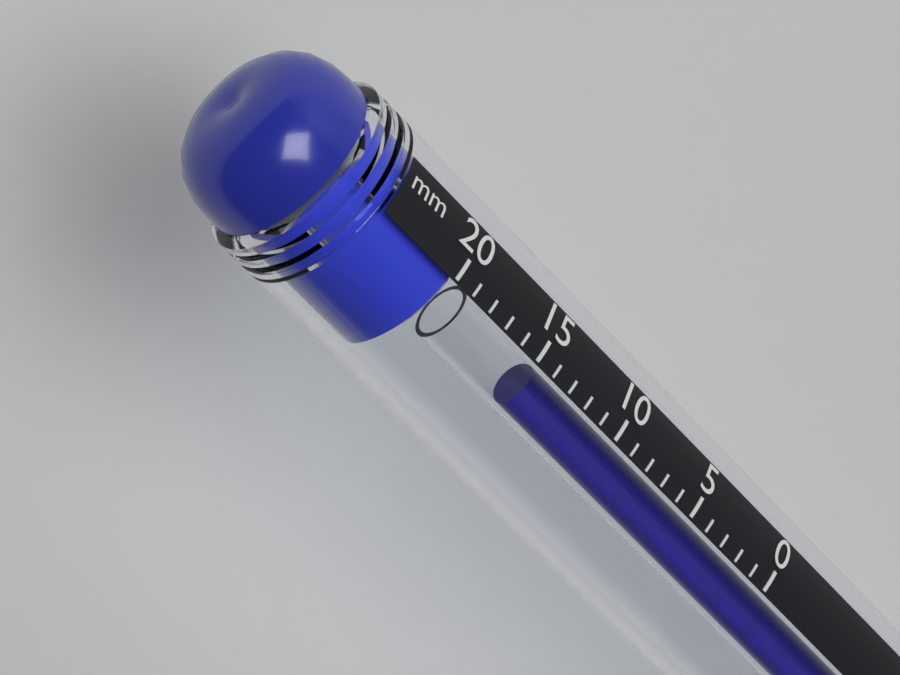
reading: 13 mm
